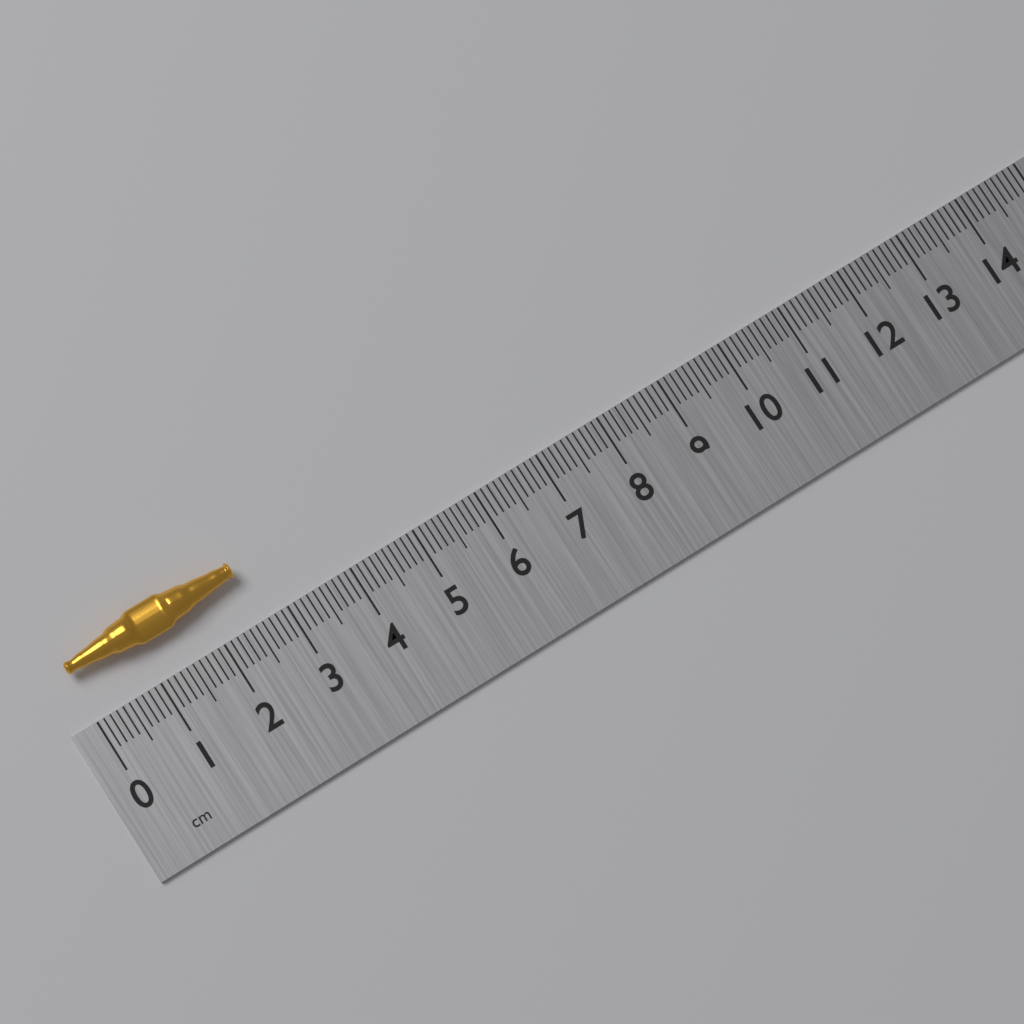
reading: 2.6 cm
